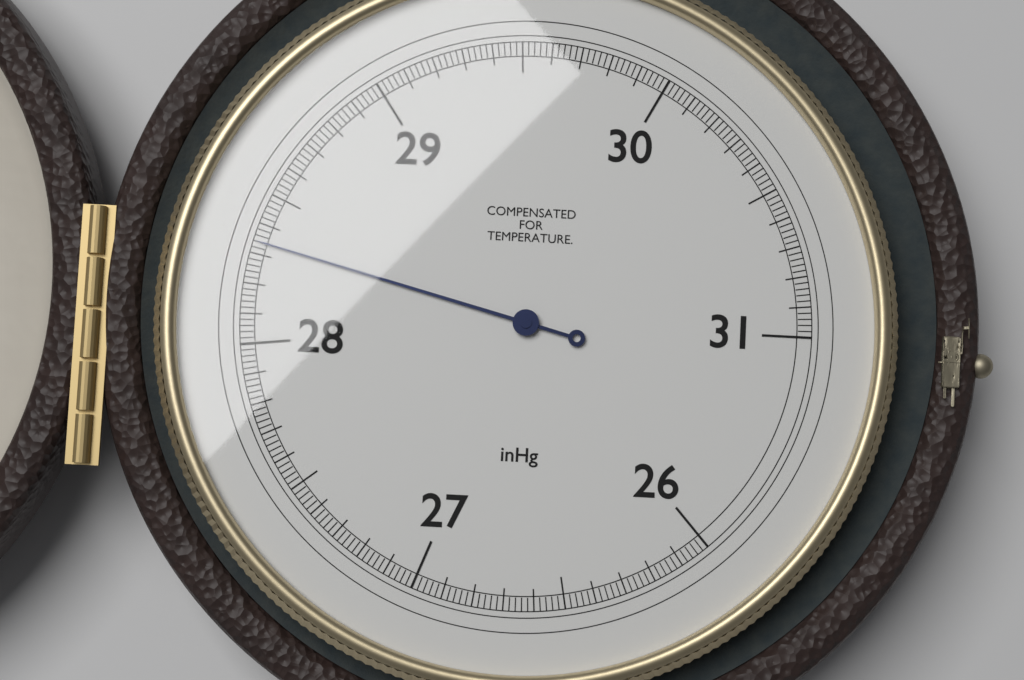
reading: 28.34 inHg
